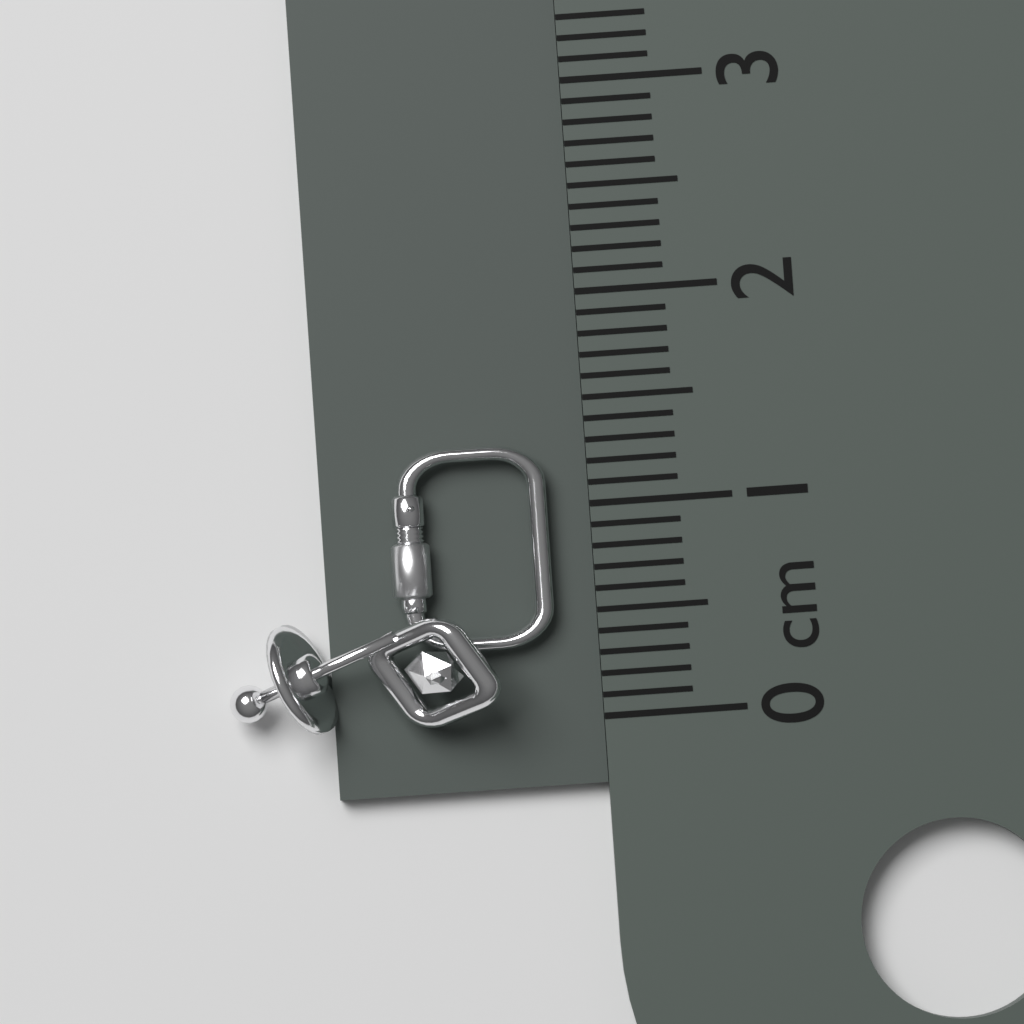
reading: 1.3 cm
